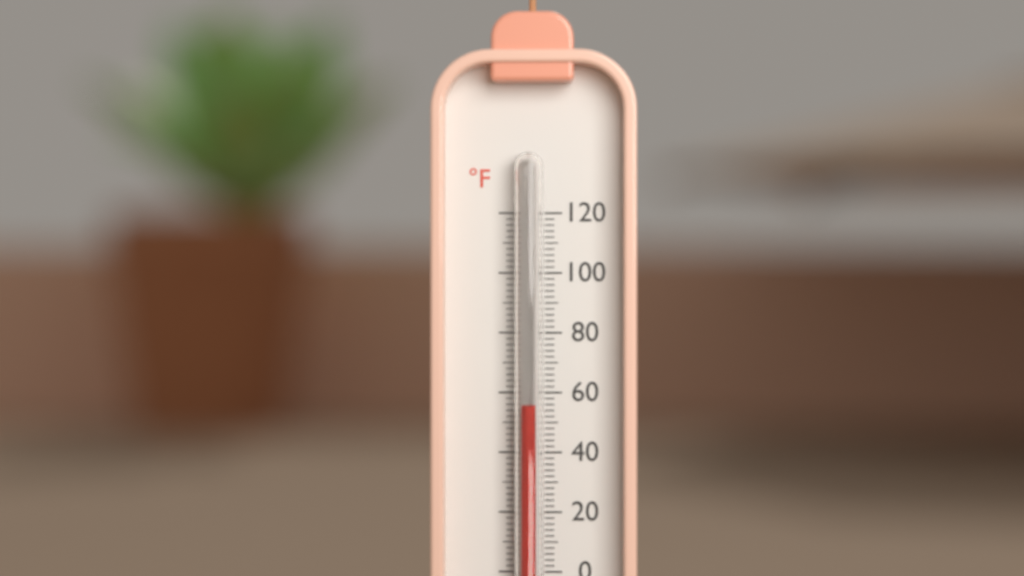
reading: 56 °F
